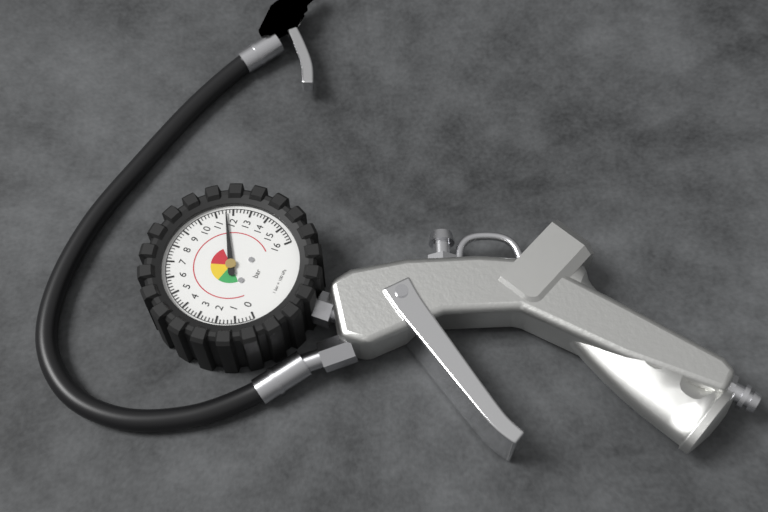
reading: 11.6 bar
